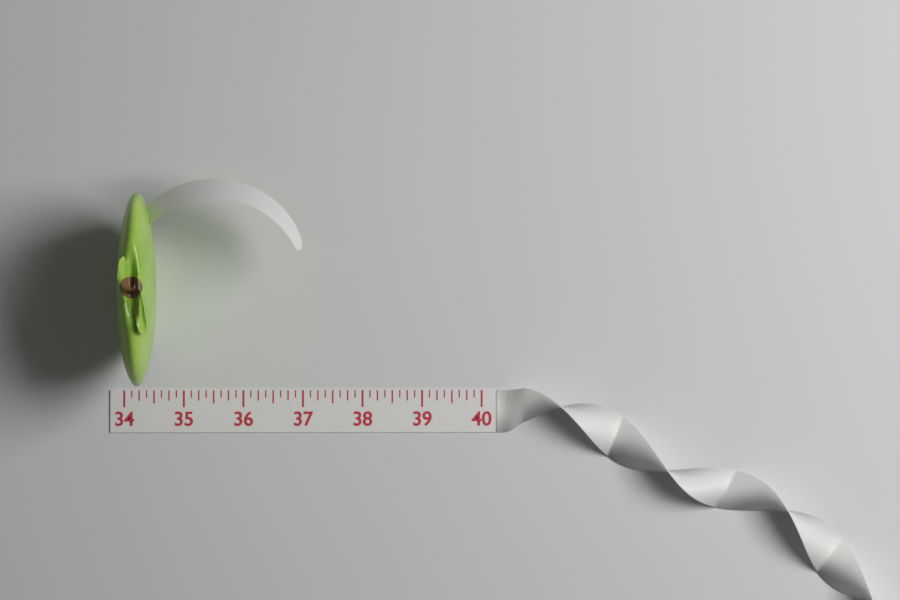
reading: 34.625 (no unit)
